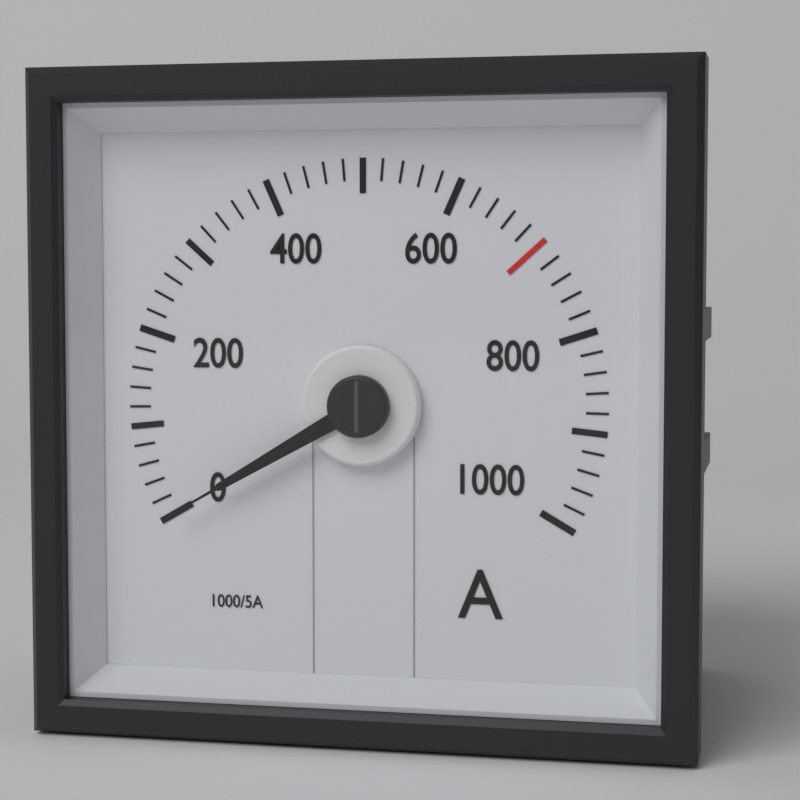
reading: 0 A
